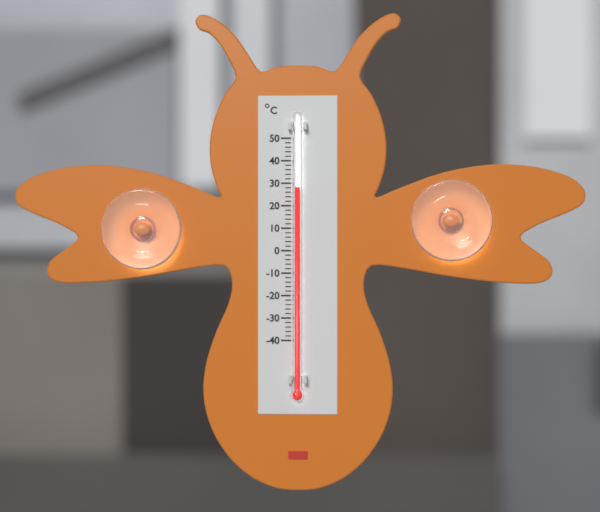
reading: 28 °C
